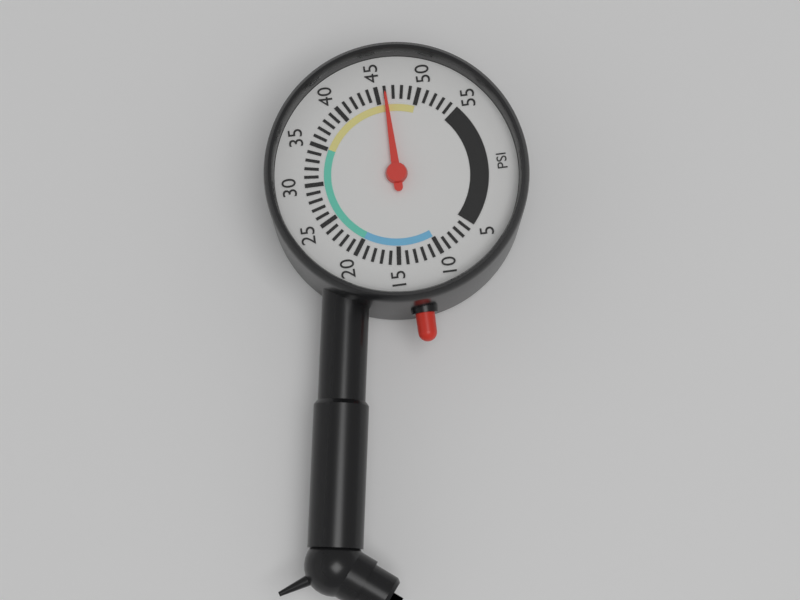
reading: 46 psi
